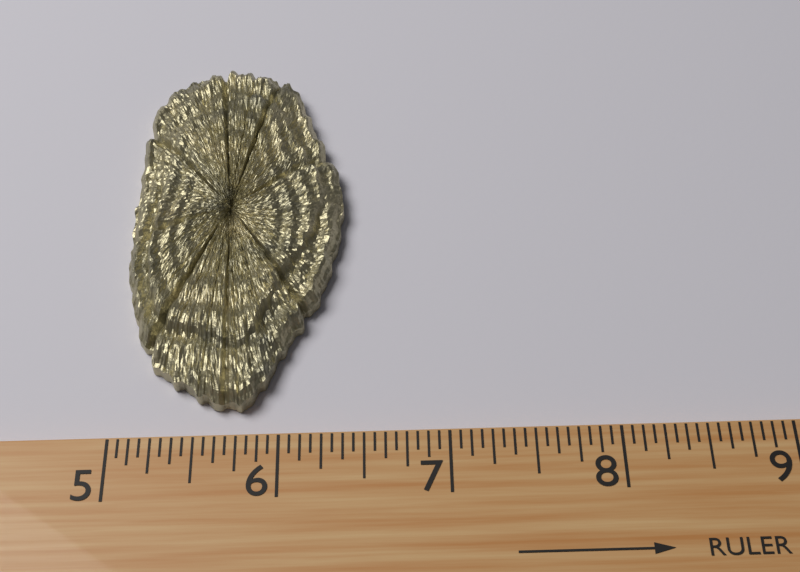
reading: 6.3750 (no unit)
